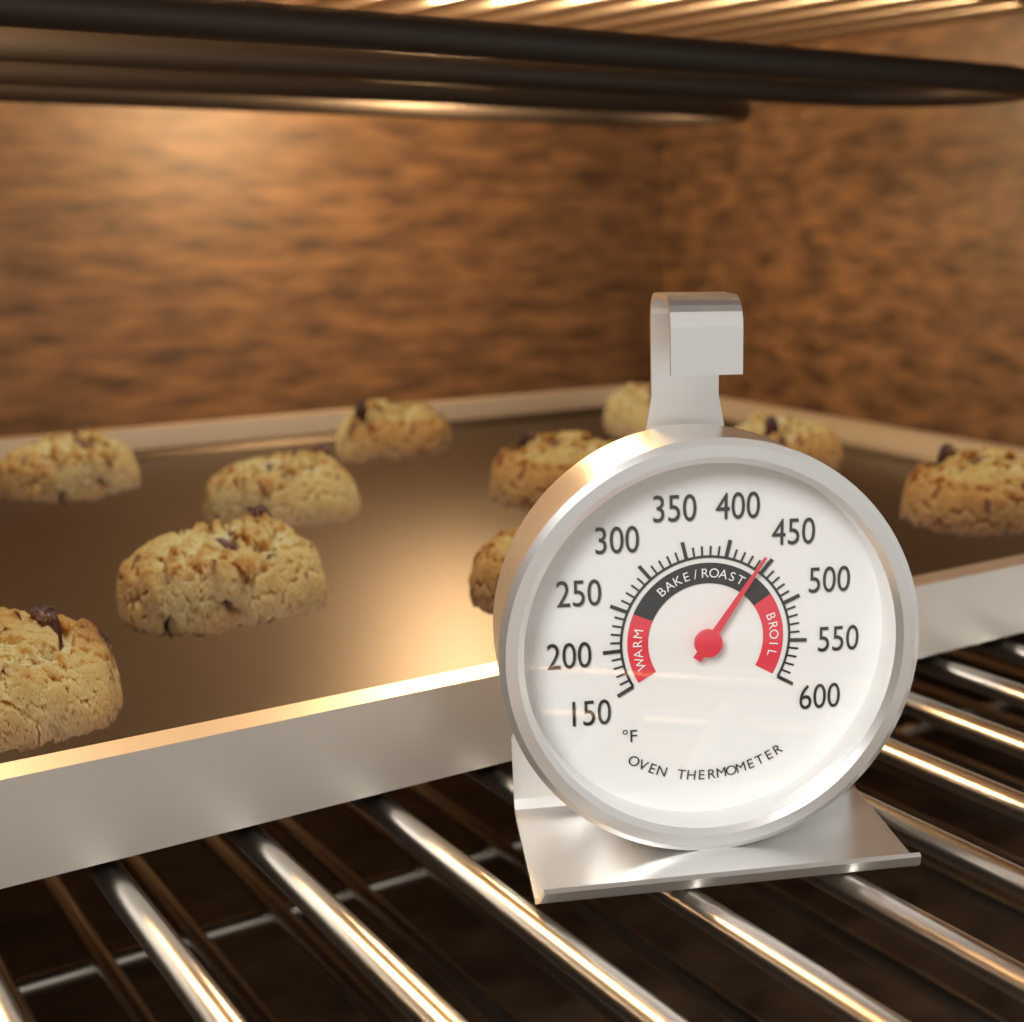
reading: 440 °F
